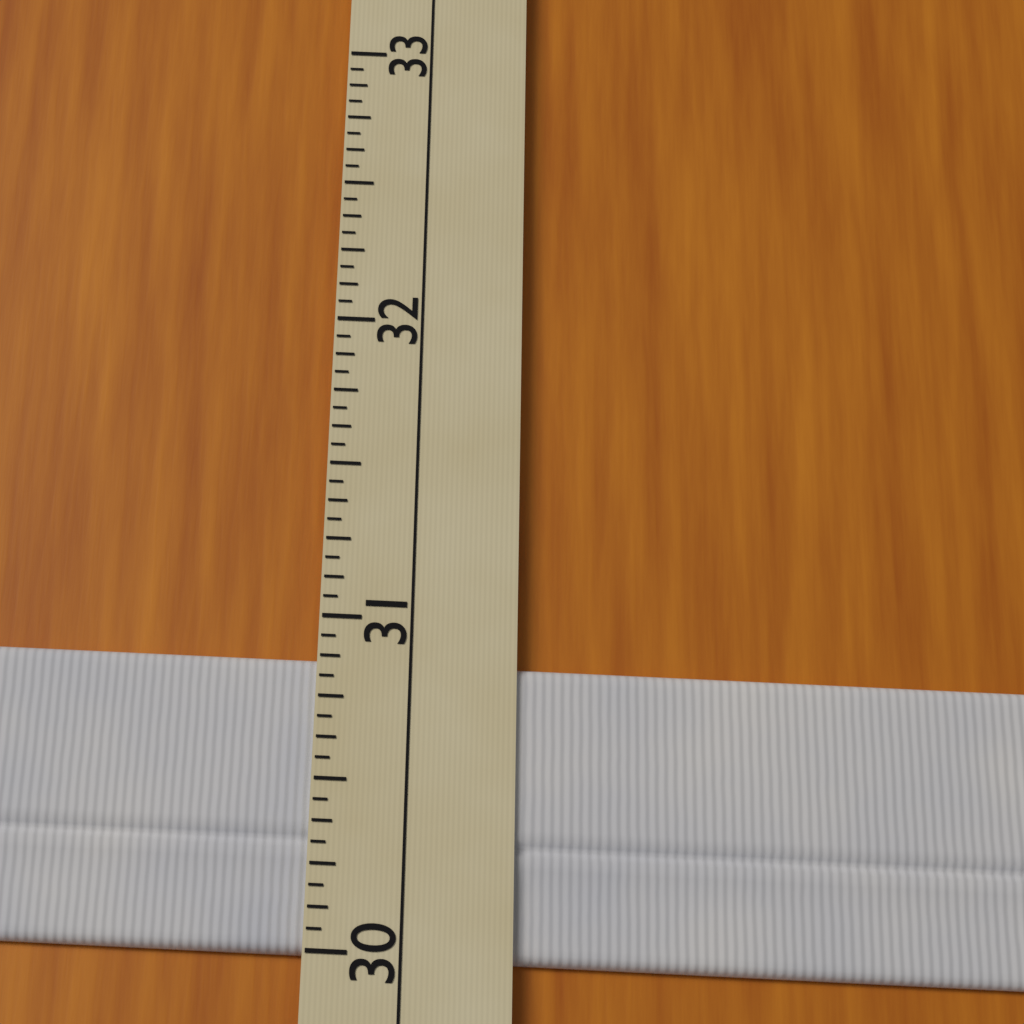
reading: 30.8750 (no unit)
